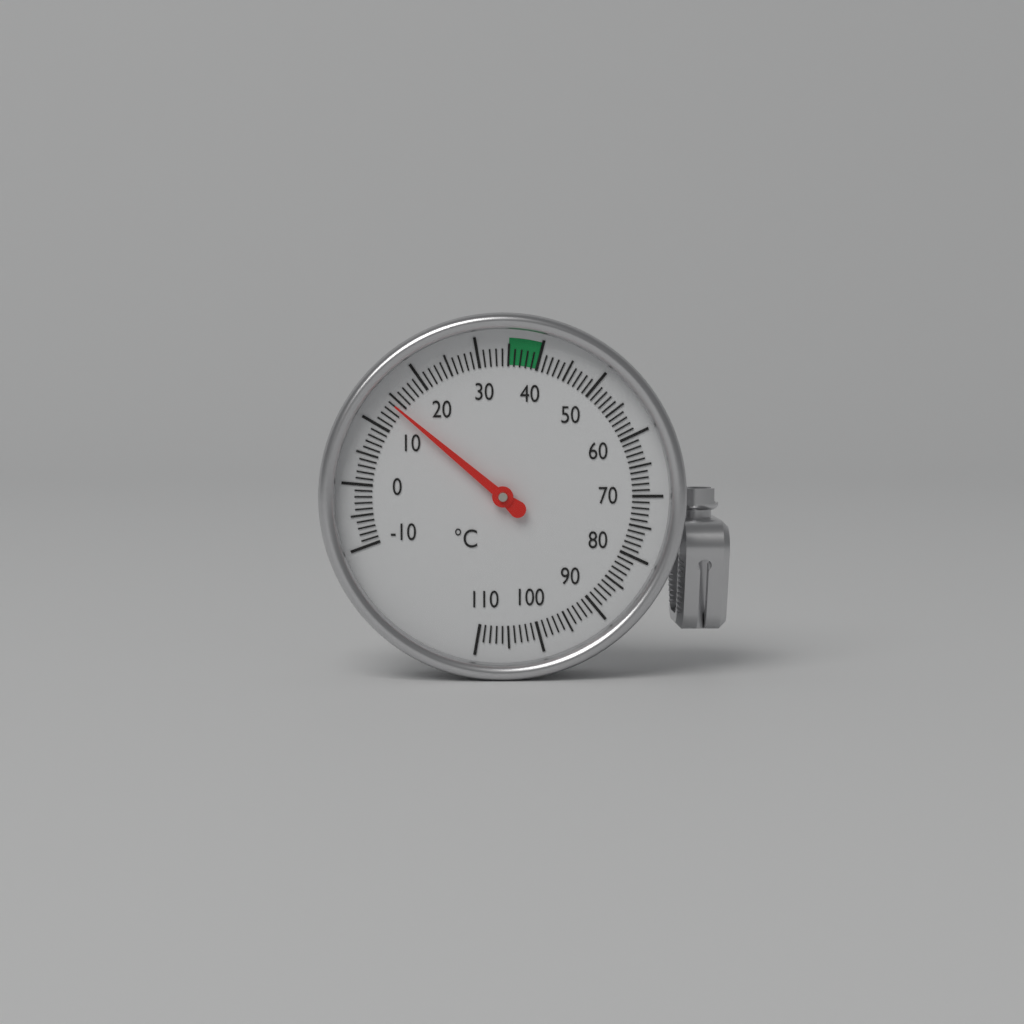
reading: 14 °C
